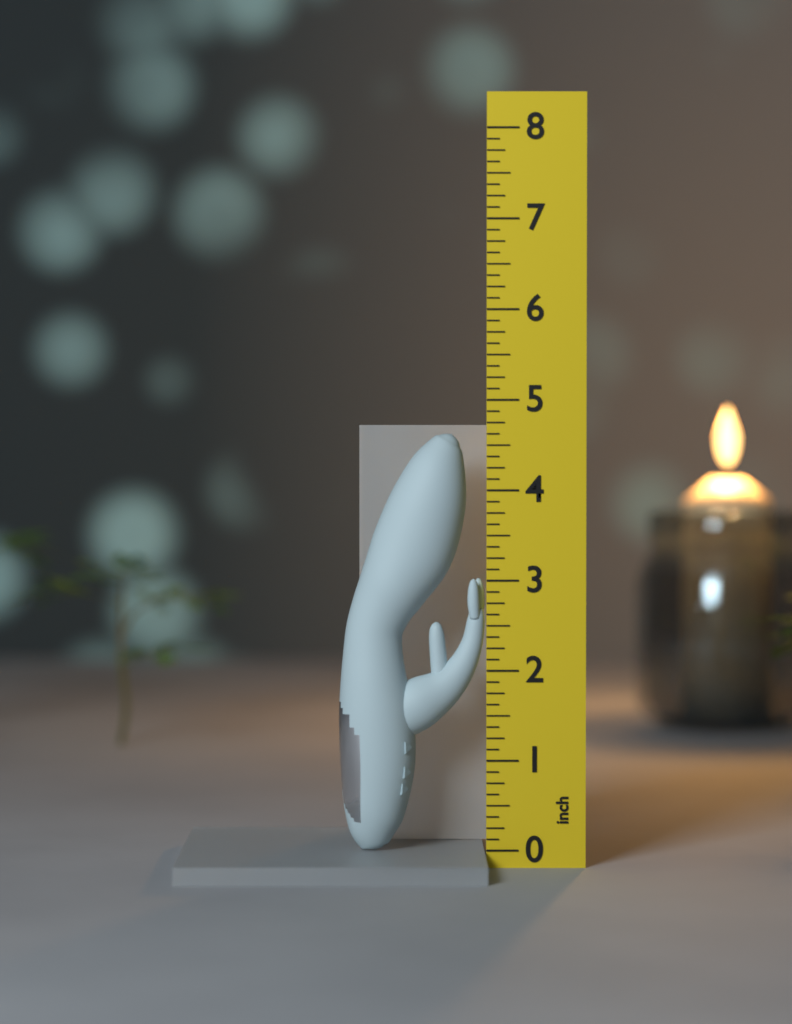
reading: 4.625 inch
